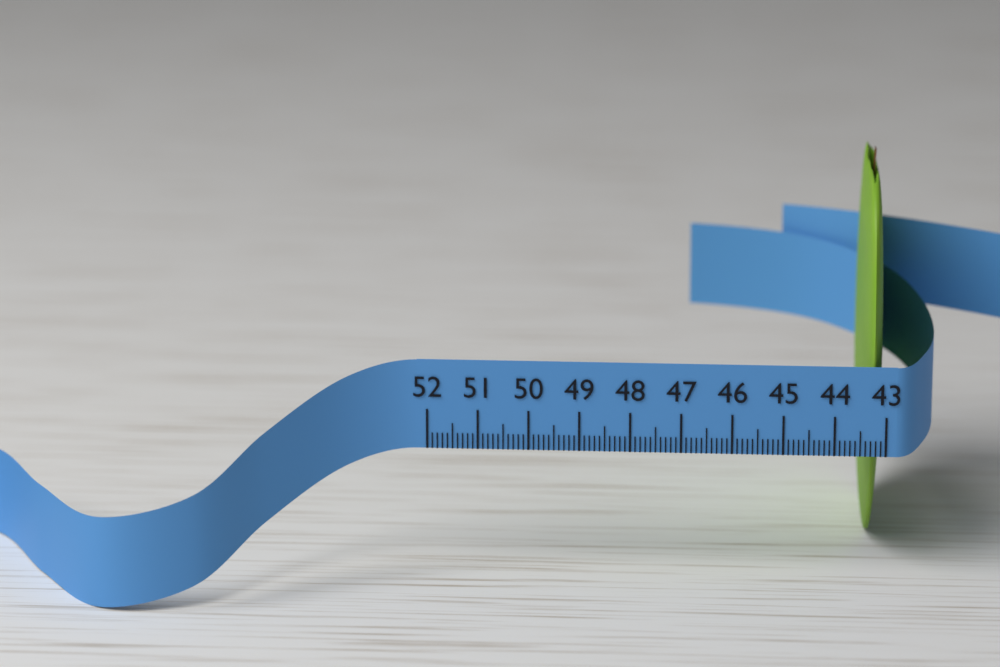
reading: 43.5 (no unit)
